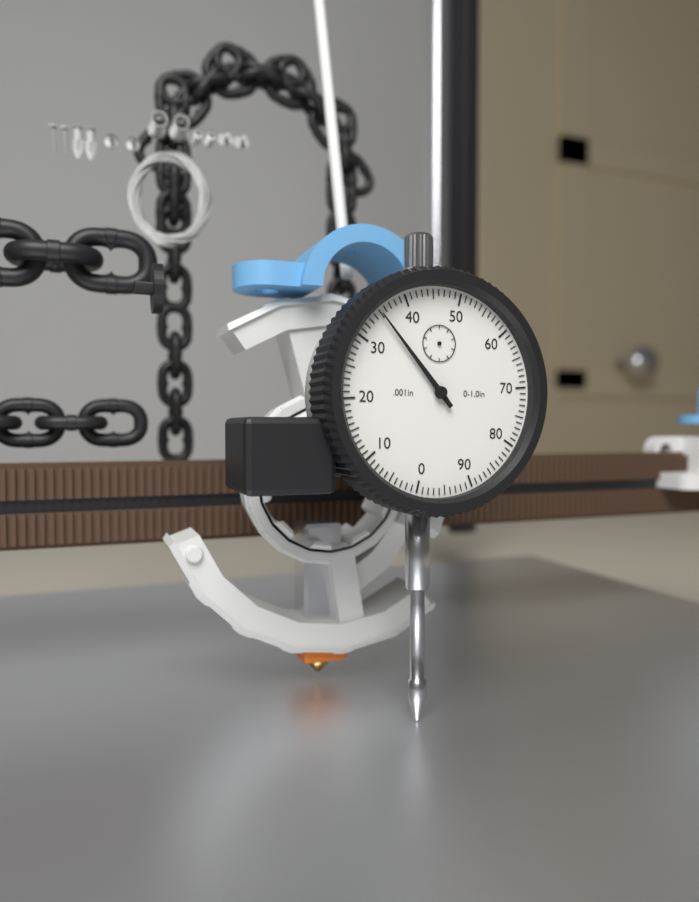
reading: 0.035 in
